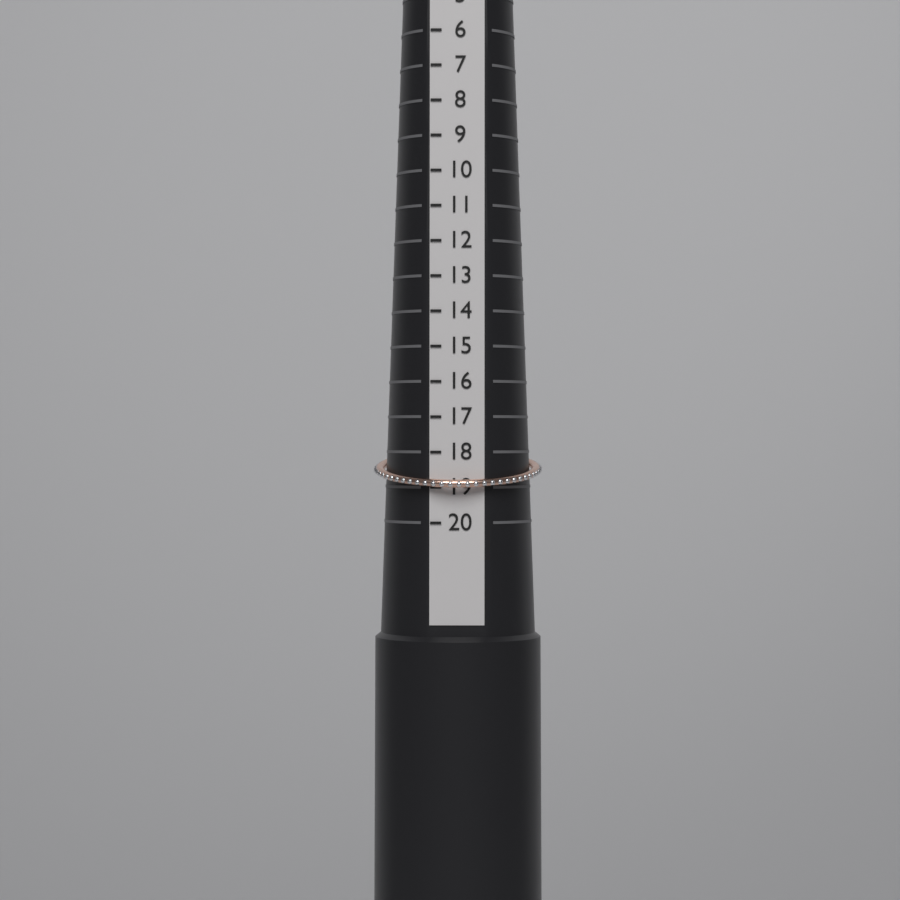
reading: 19 (no unit)
